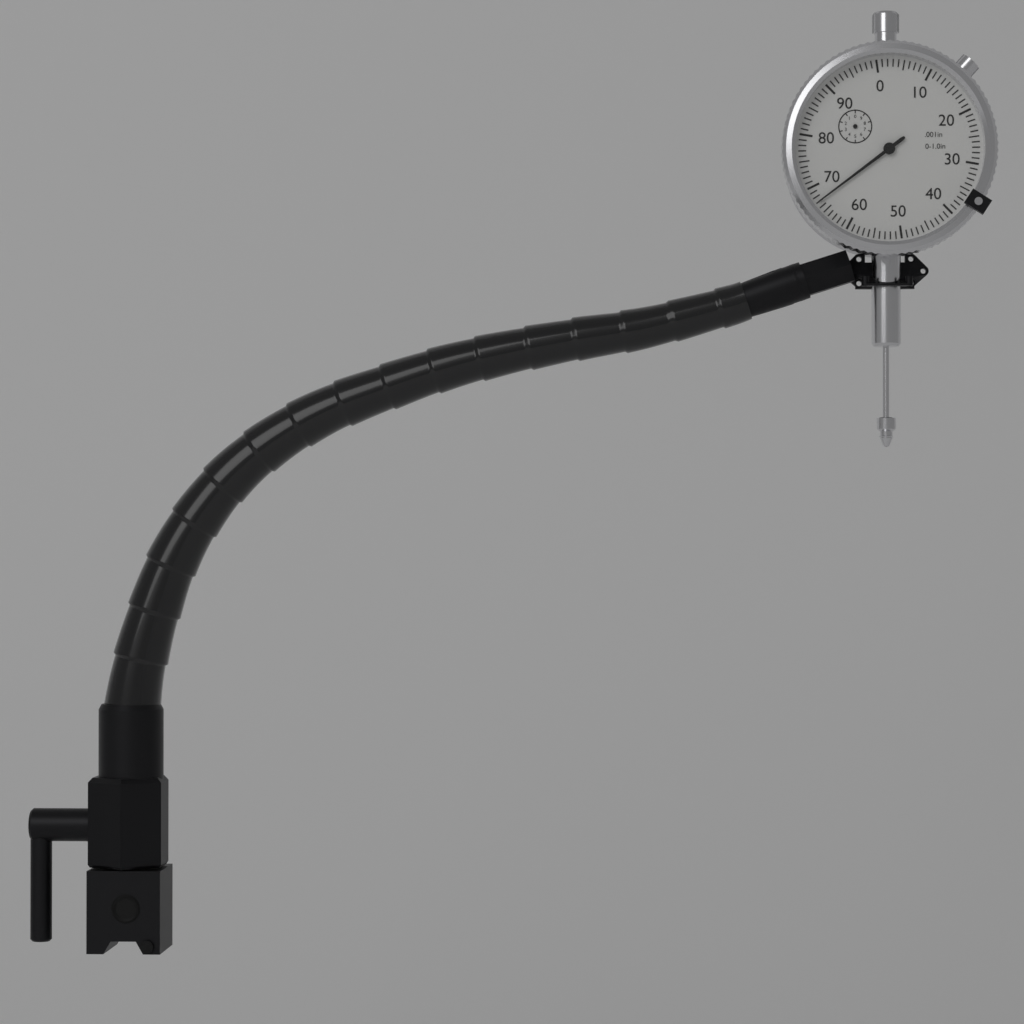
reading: 0.067 in
